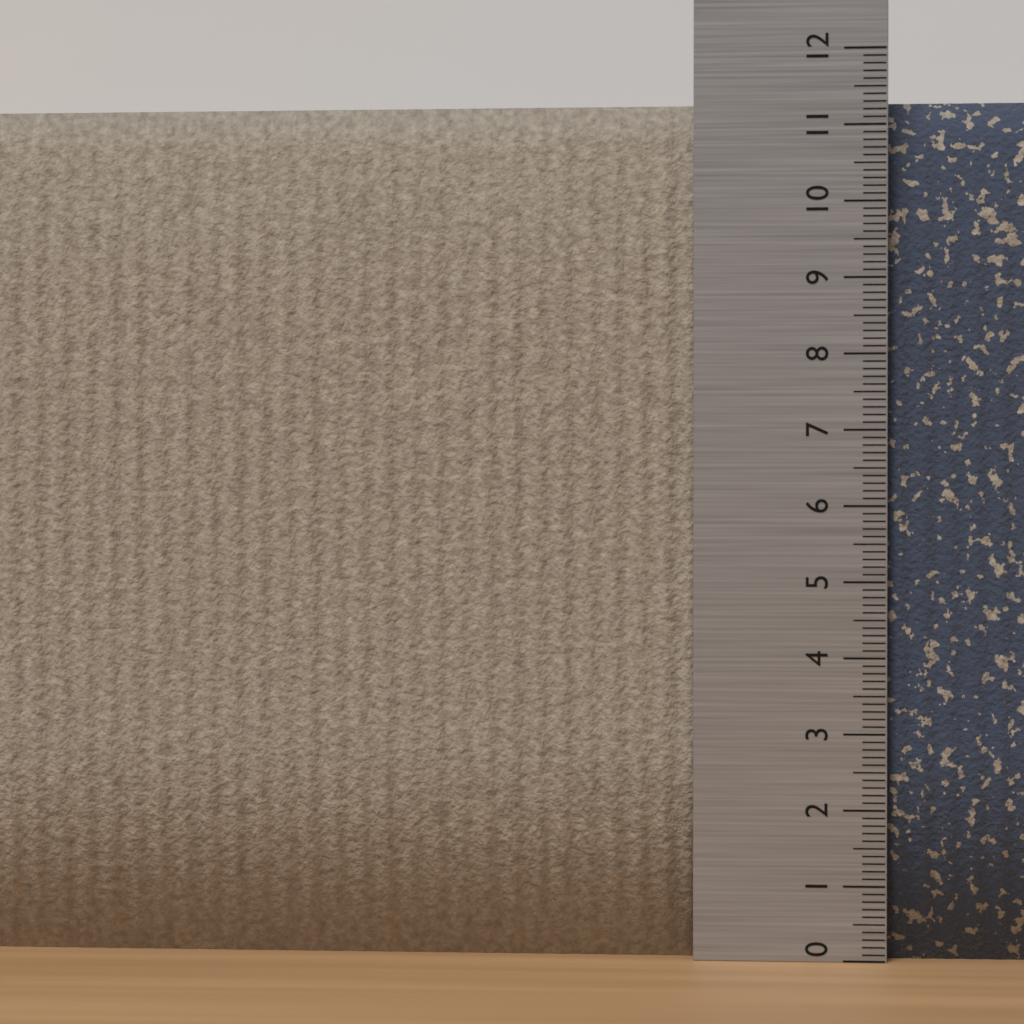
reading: 11.4 (no unit)
